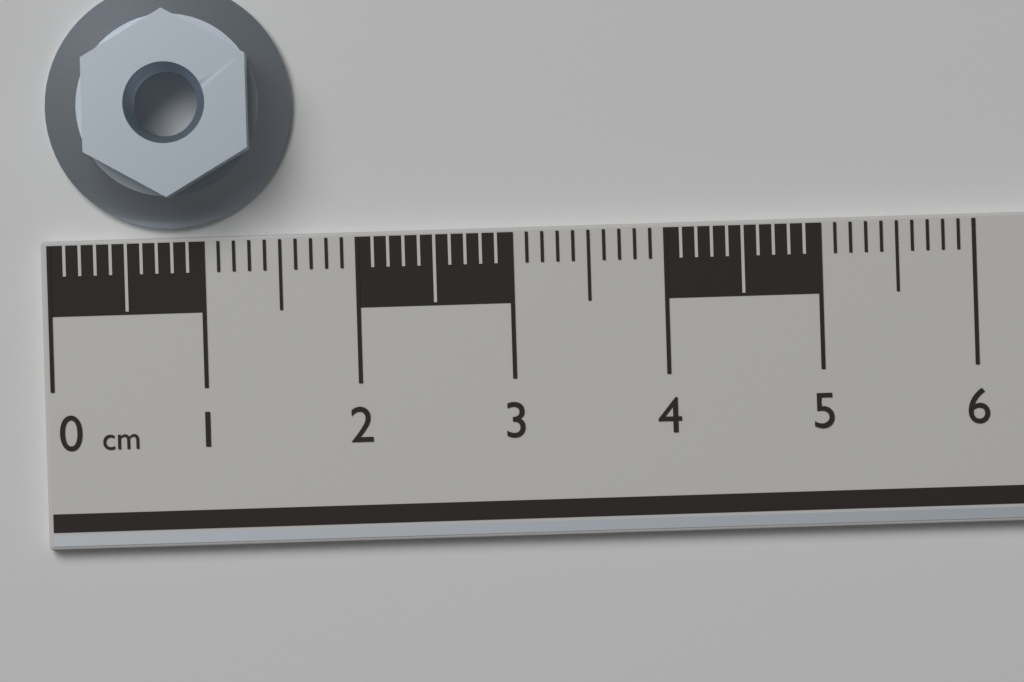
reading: 1.6 cm
